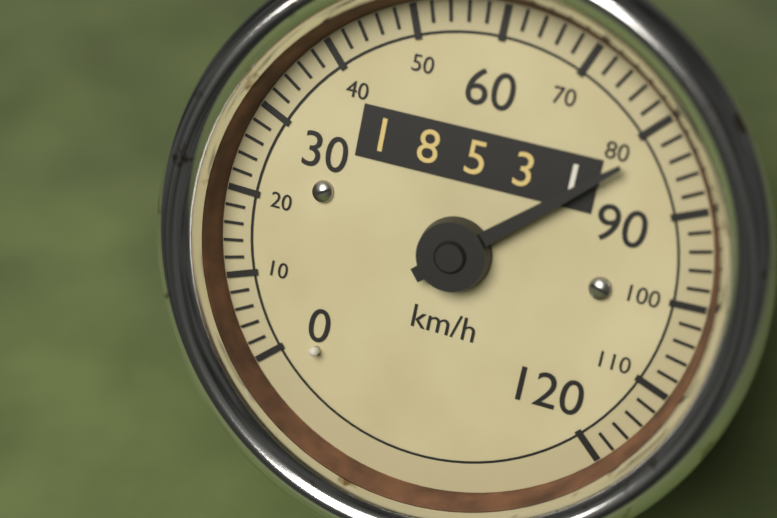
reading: 82 km/h
